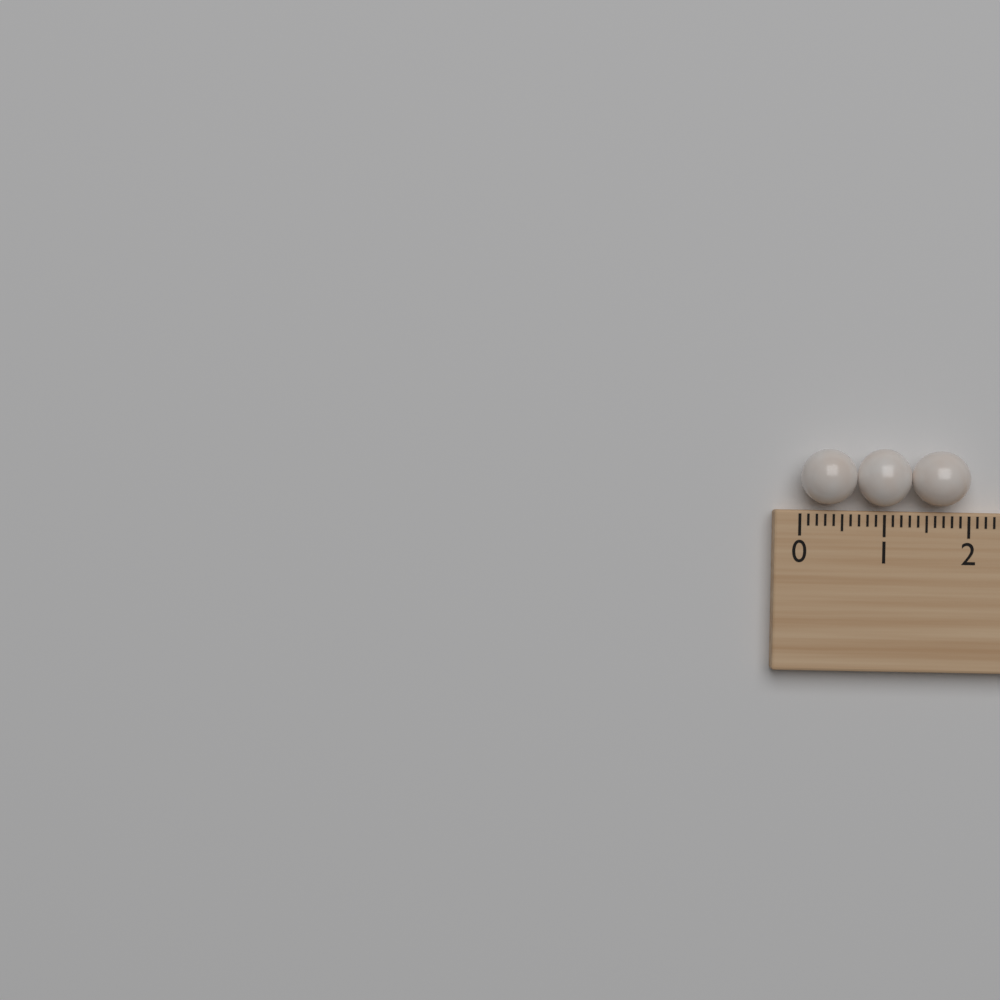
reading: 2.0 (no unit)
